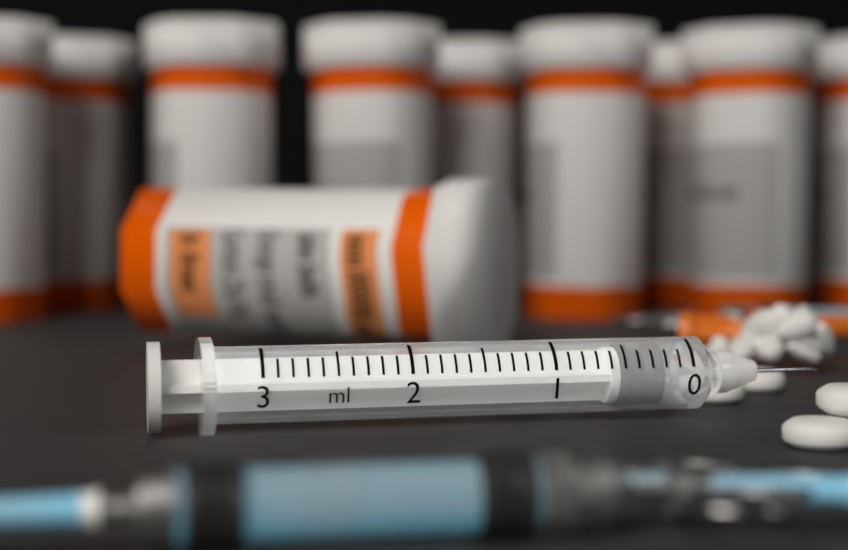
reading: 0.2 ml
